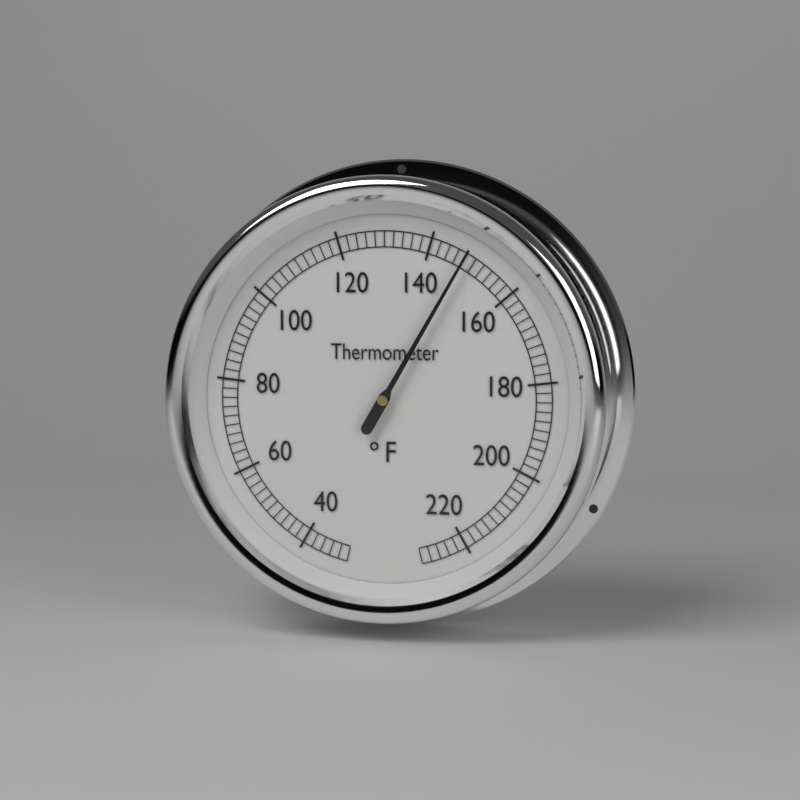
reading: 148 °F
